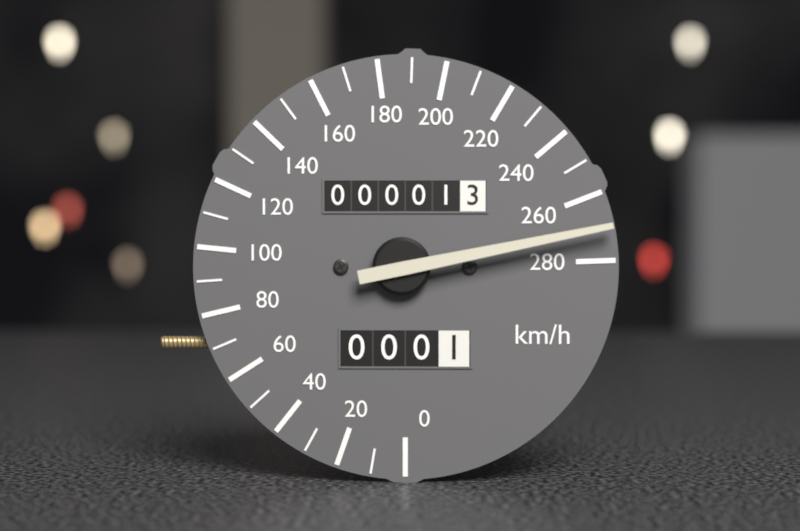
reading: 270 km/h
